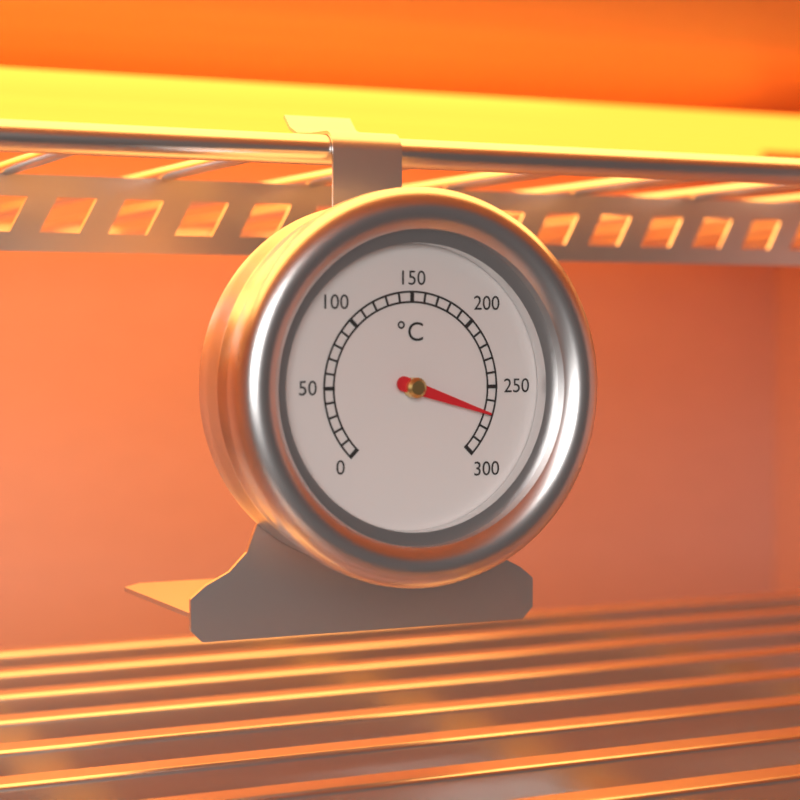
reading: 270 °C
